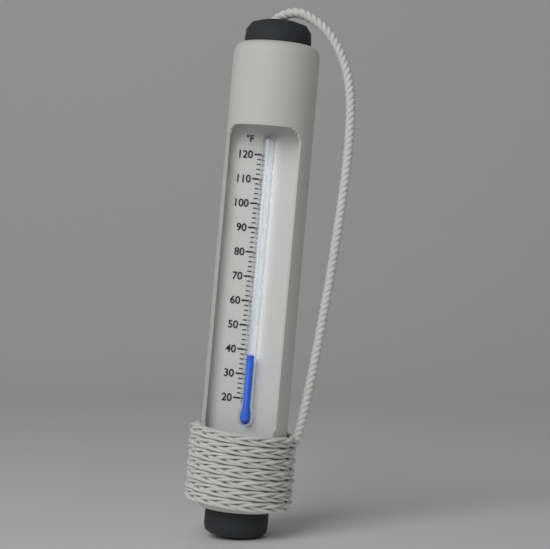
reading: 38 °F
